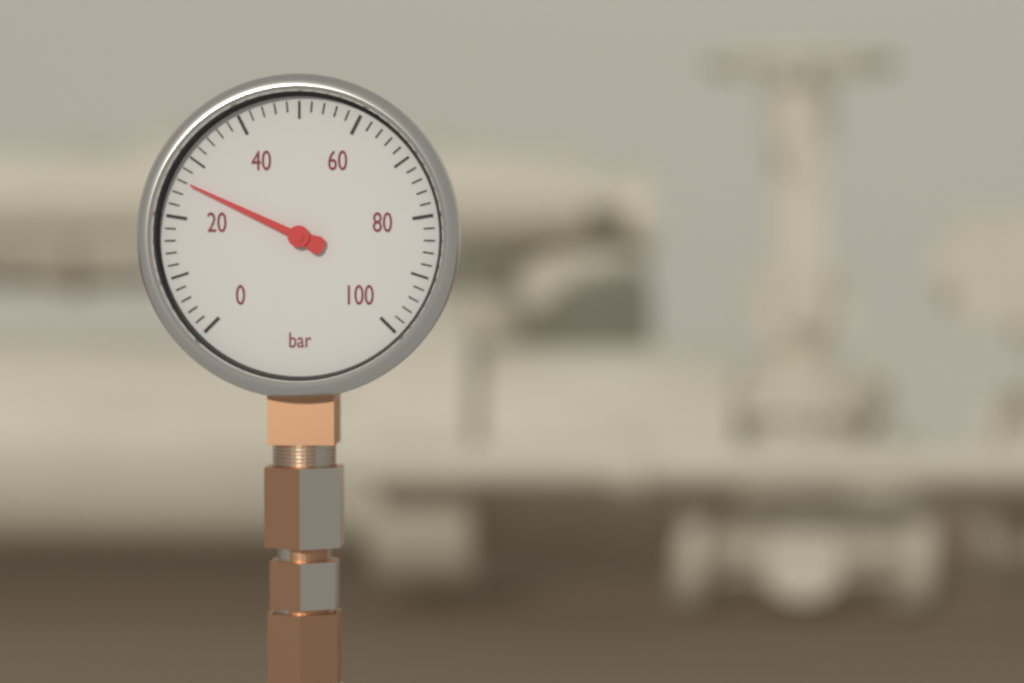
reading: 26 bar
